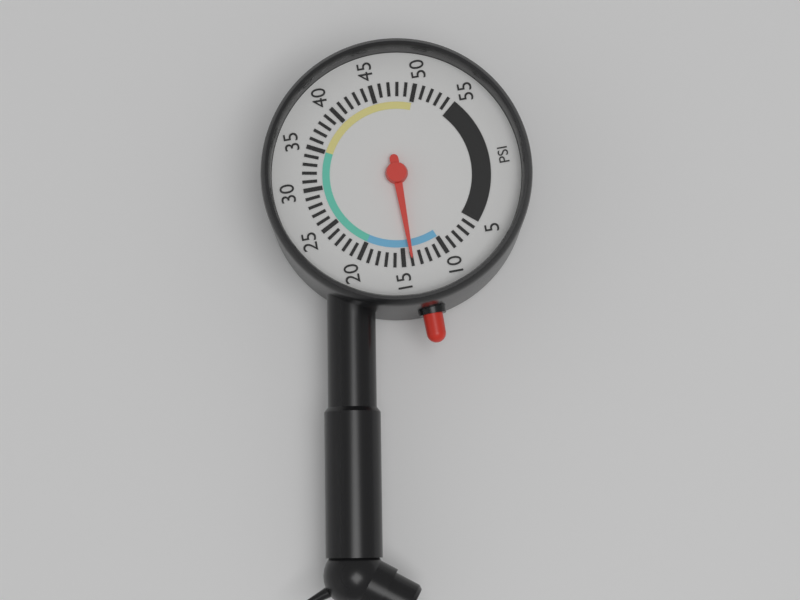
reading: 14 psi
